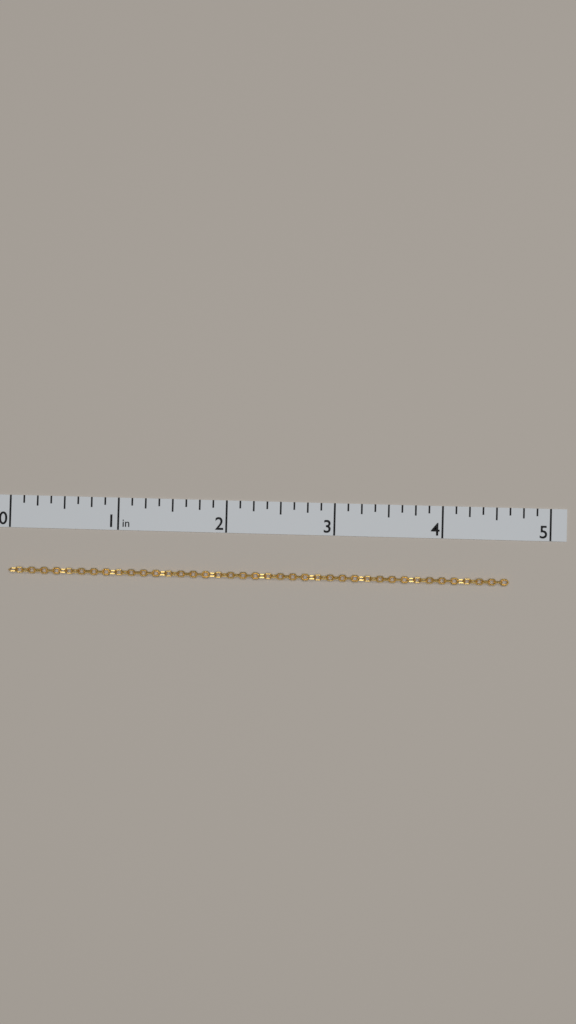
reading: 4.625 in
